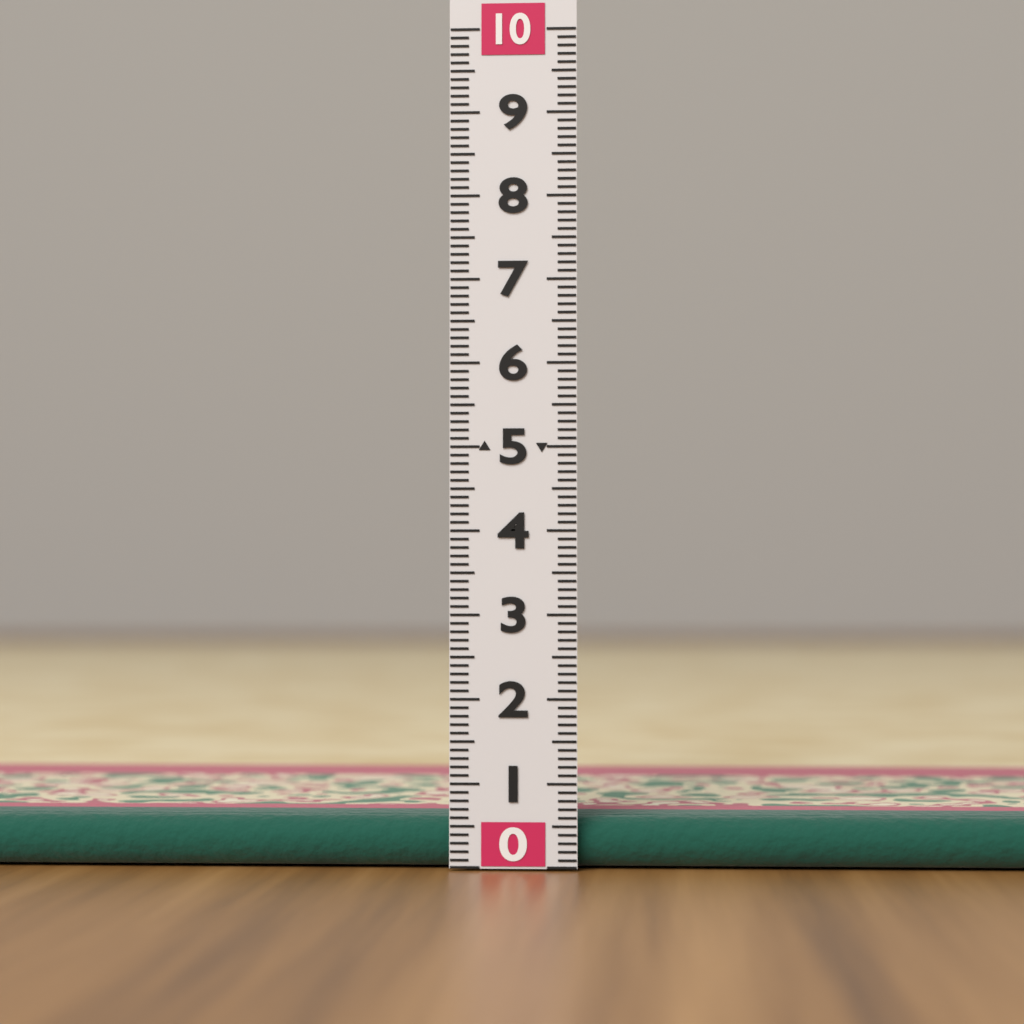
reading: 0.6 (no unit)
